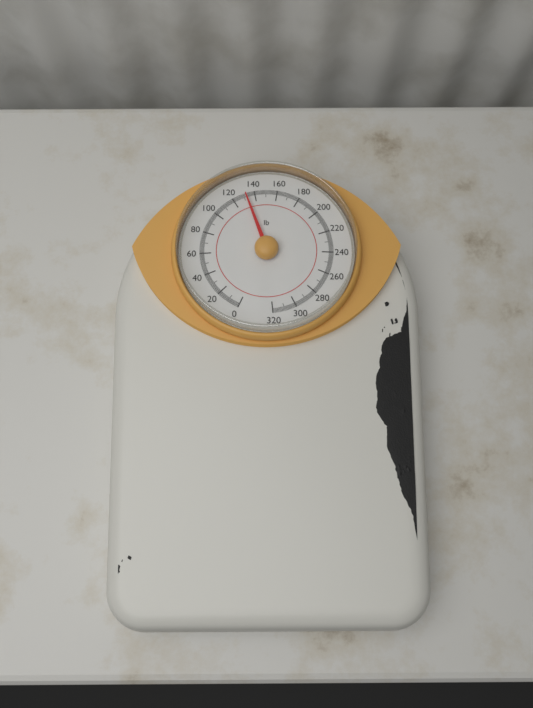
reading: 132 lb
